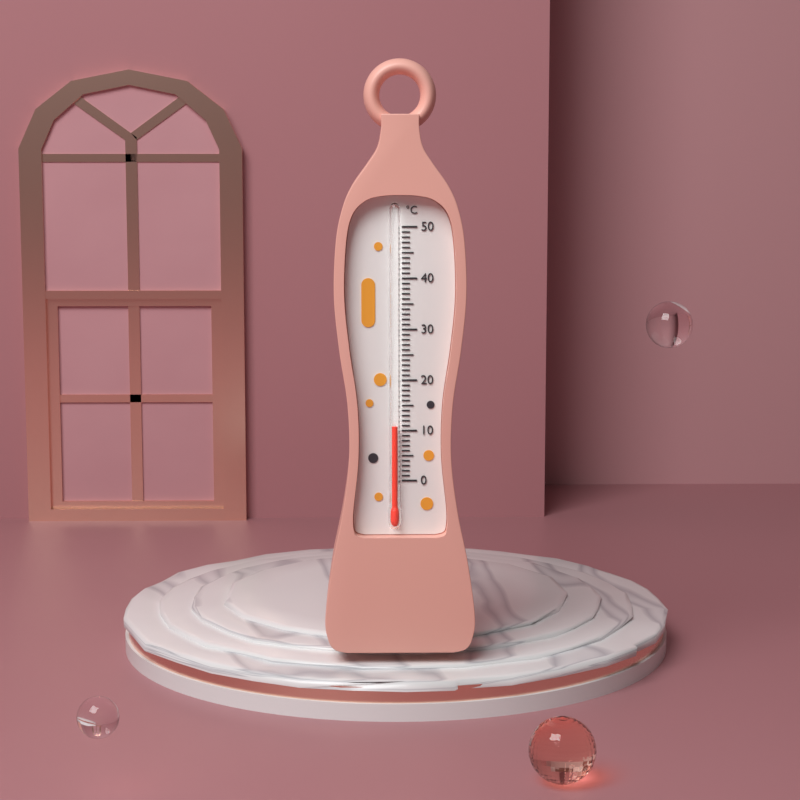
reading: 11 °C
